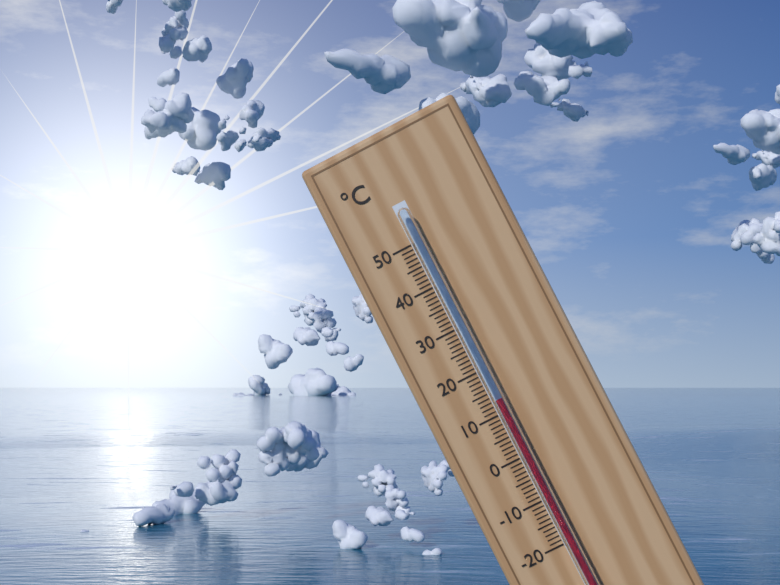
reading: 13 °C
